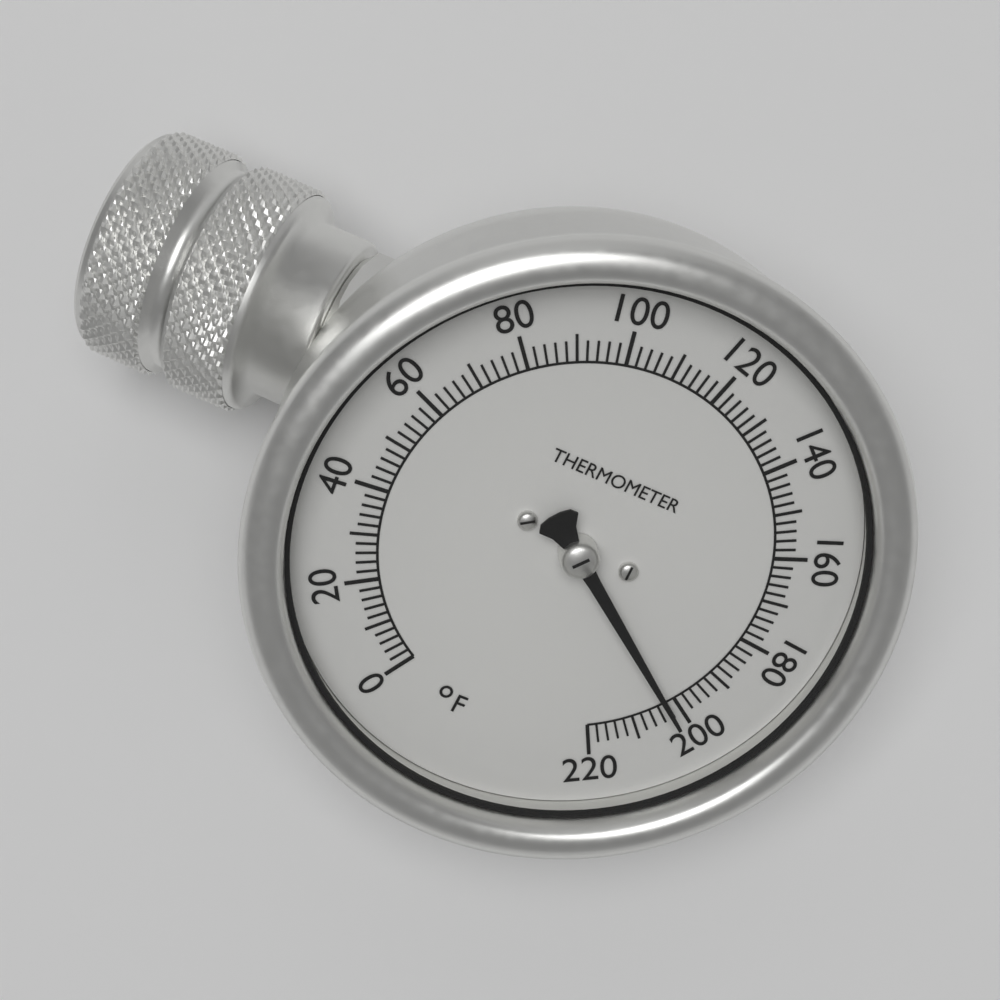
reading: 202 °F
